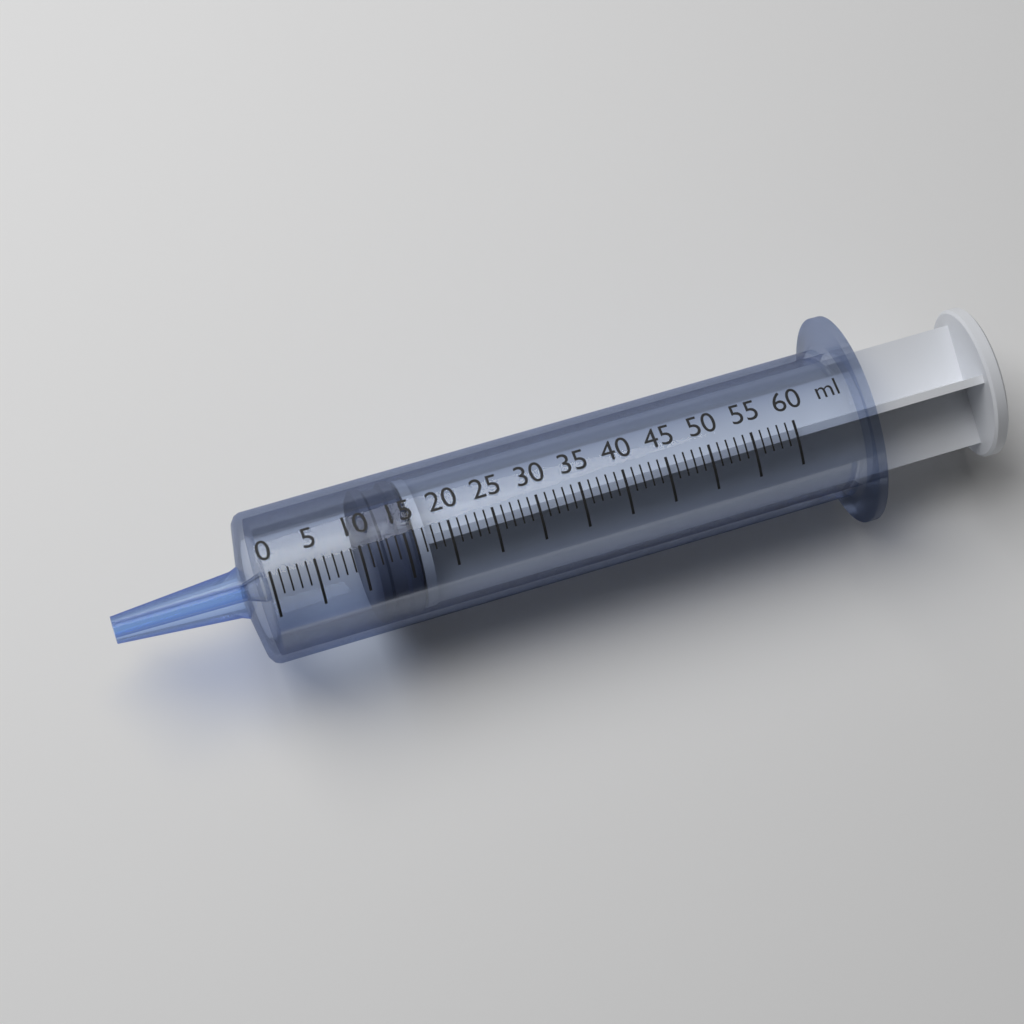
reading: 11 ml
